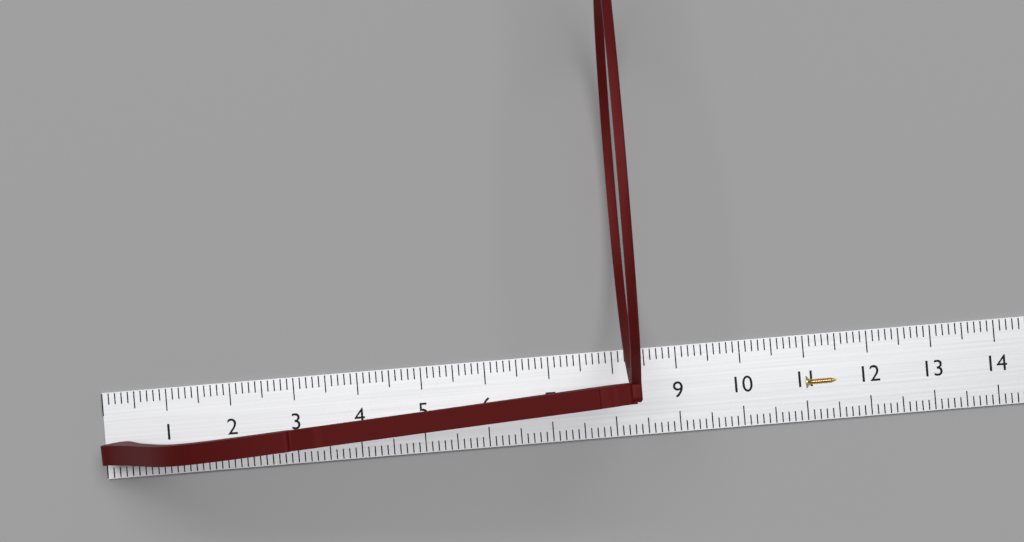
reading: 8.3 cm
